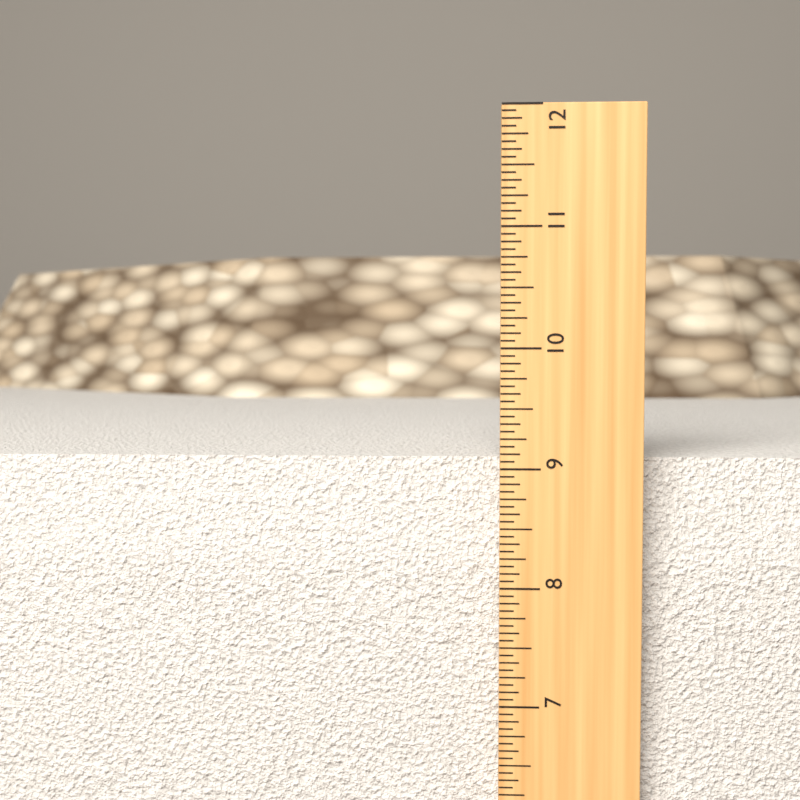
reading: 9.0625 in
